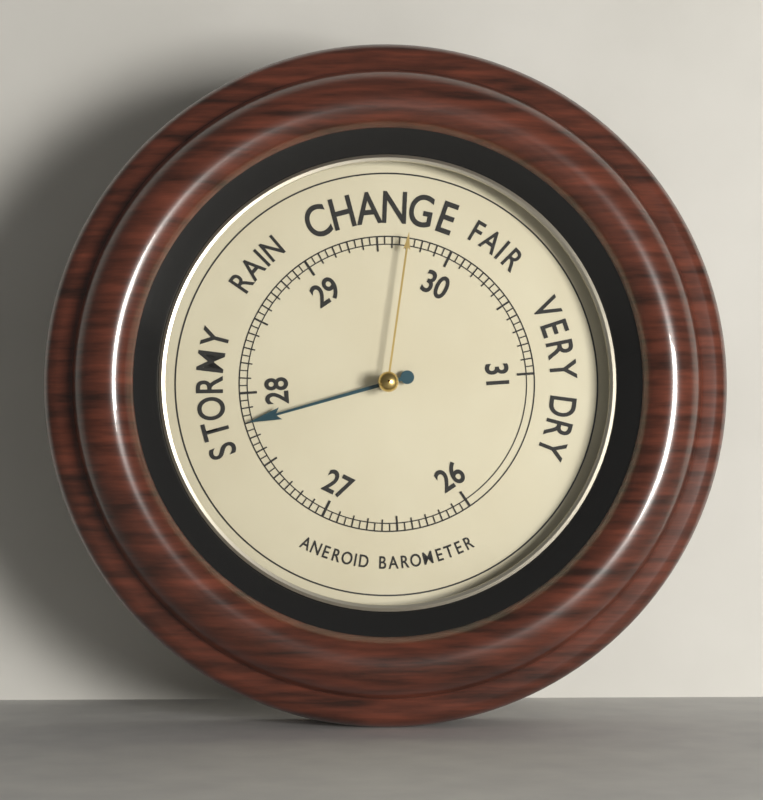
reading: 27.80 (no unit)
